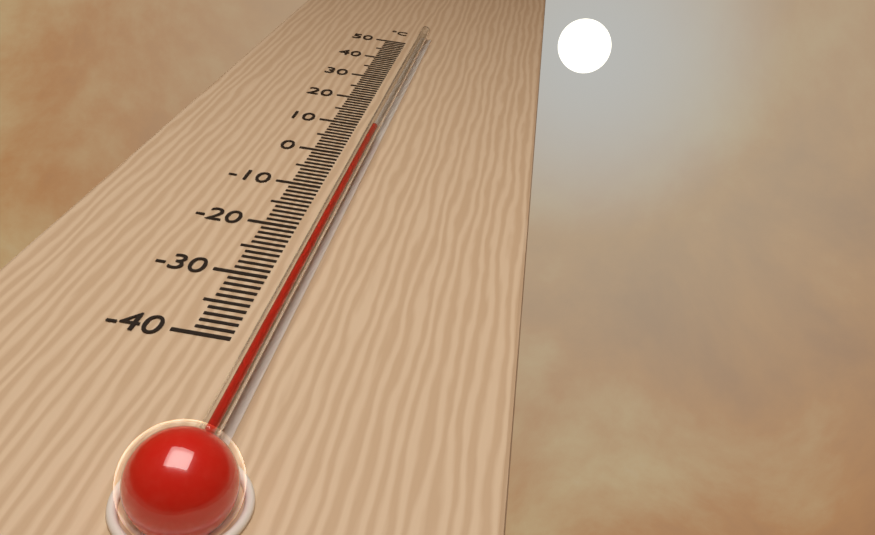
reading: 6 °C
